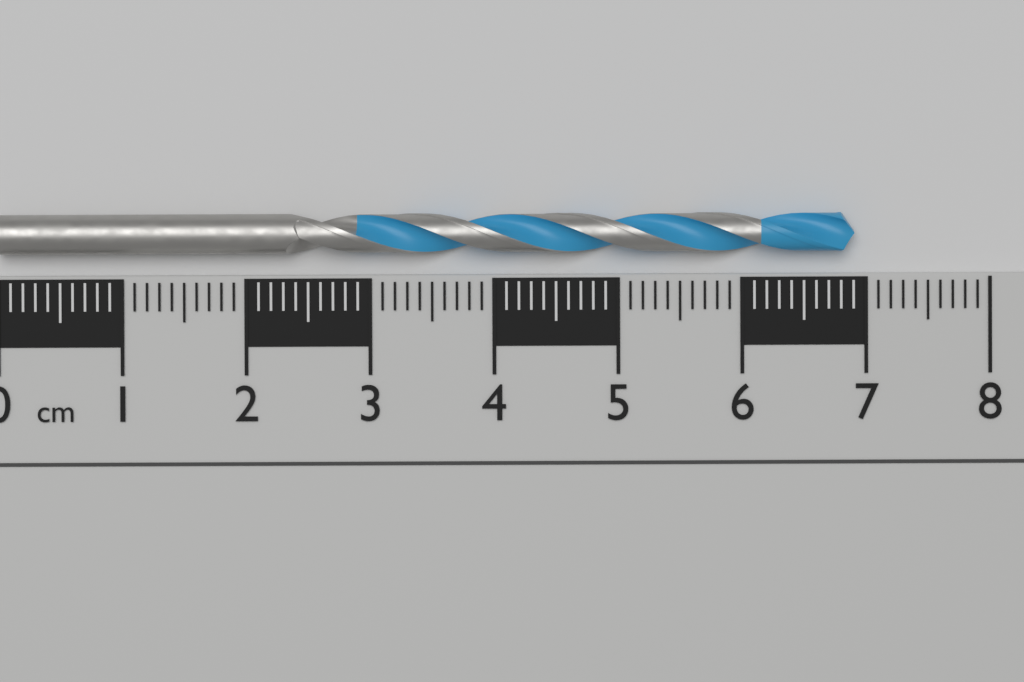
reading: 6.9 cm
